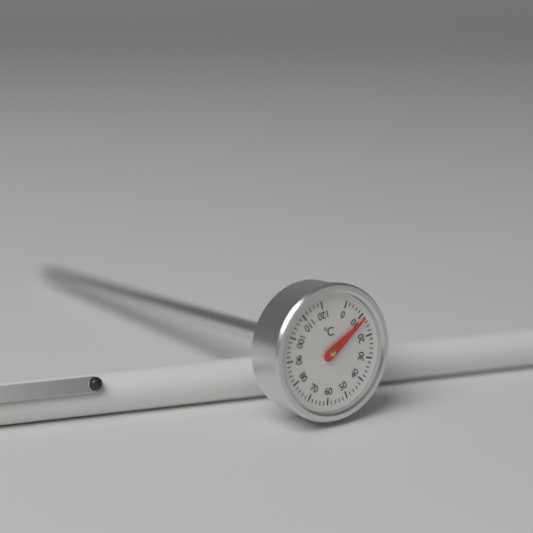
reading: 12 °C
